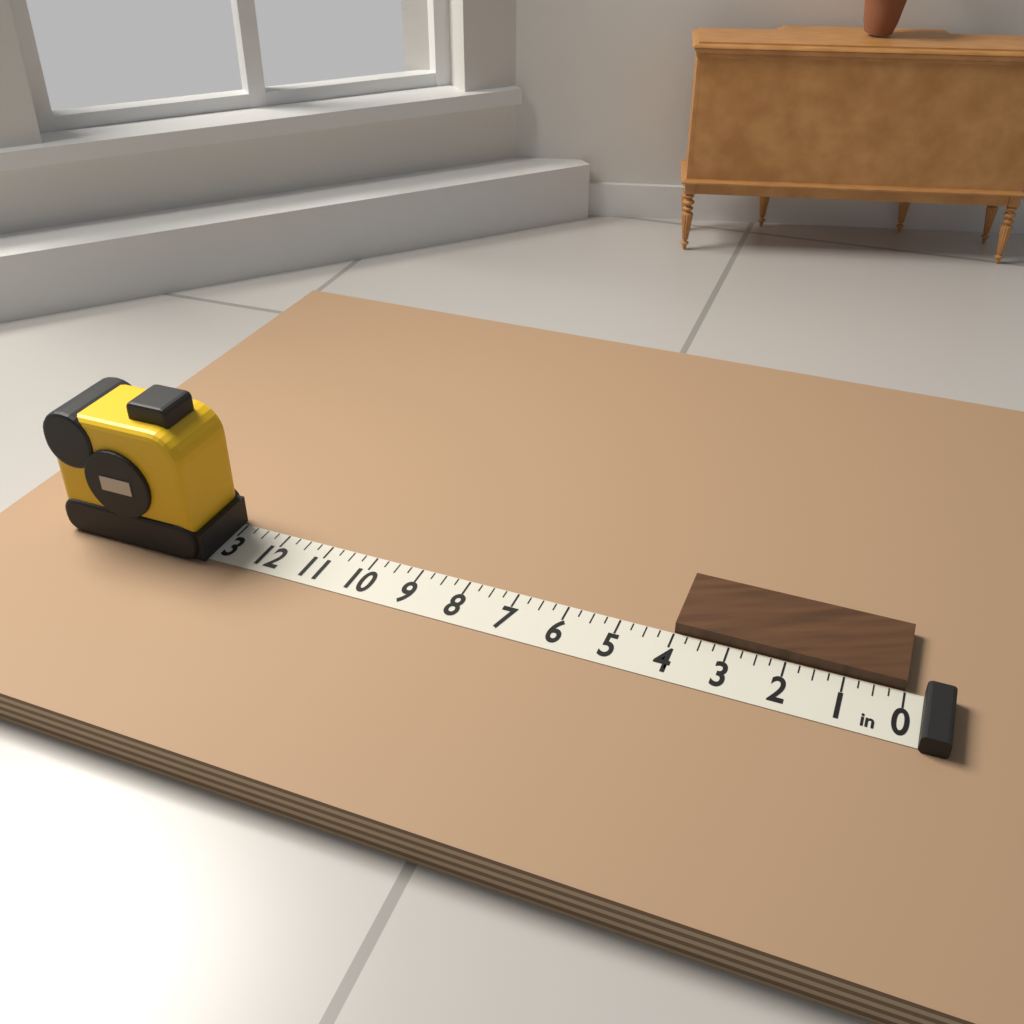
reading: 4.00 in
